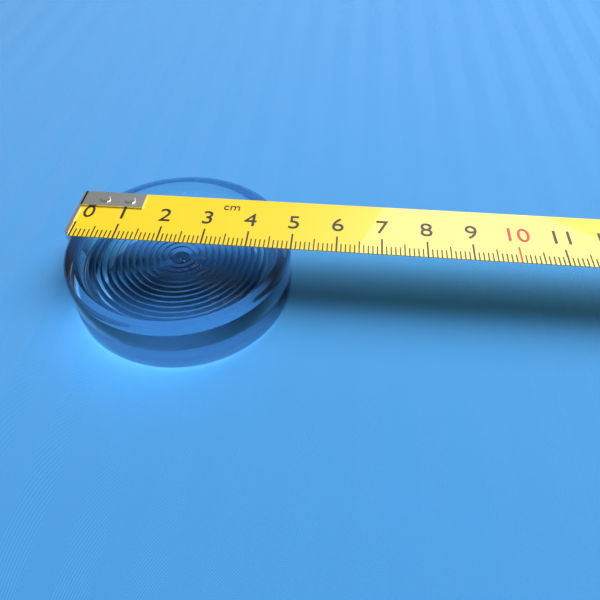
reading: 5.0 cm
